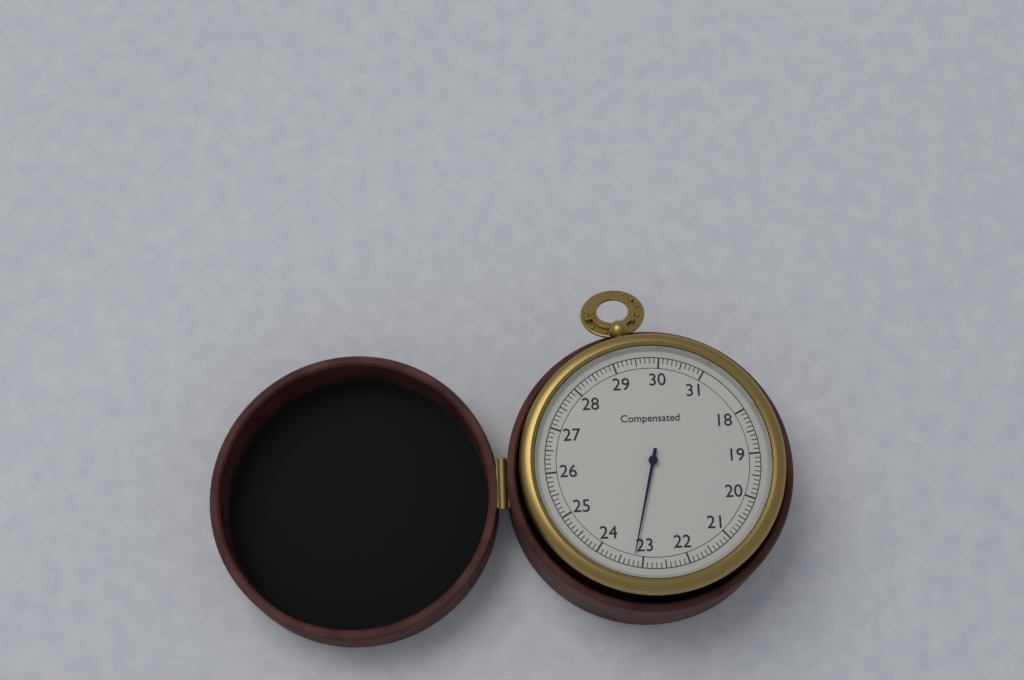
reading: 23.2 (no unit)
